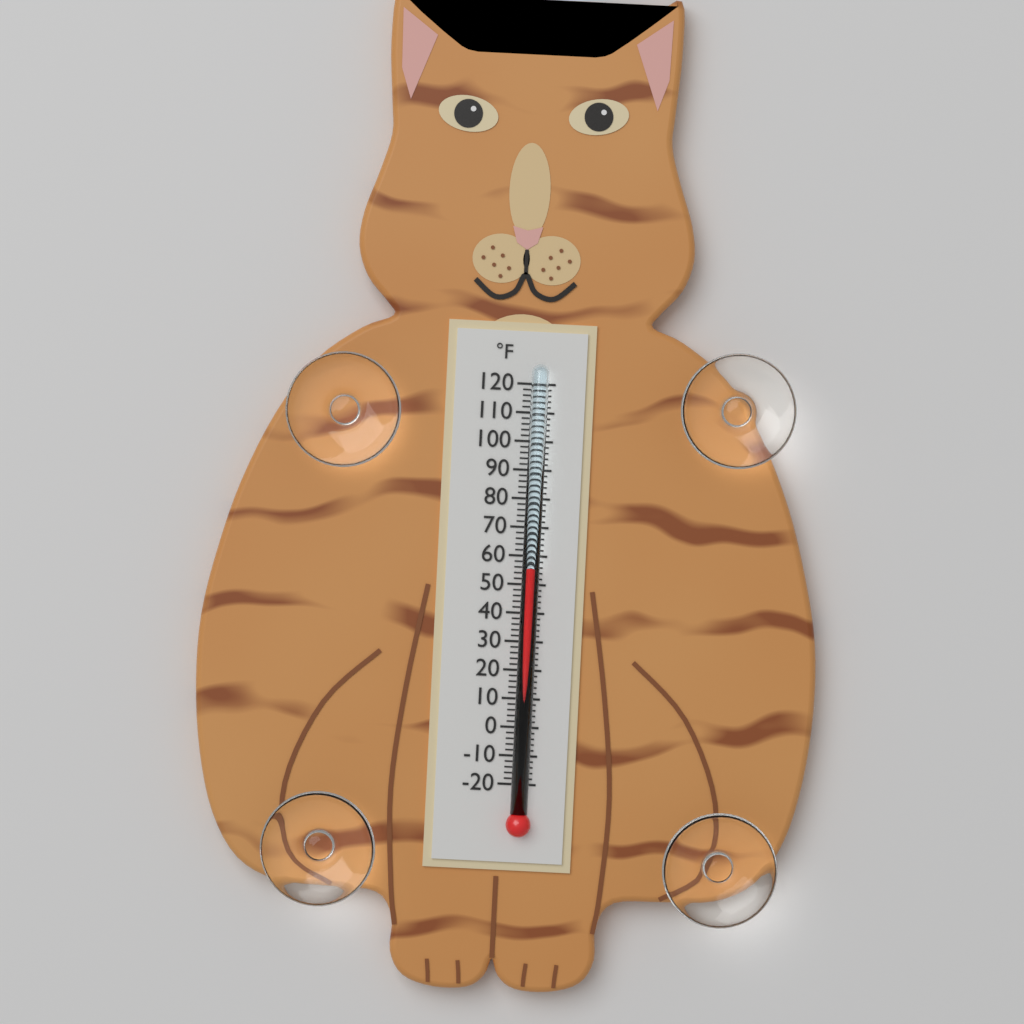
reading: 56 °F
